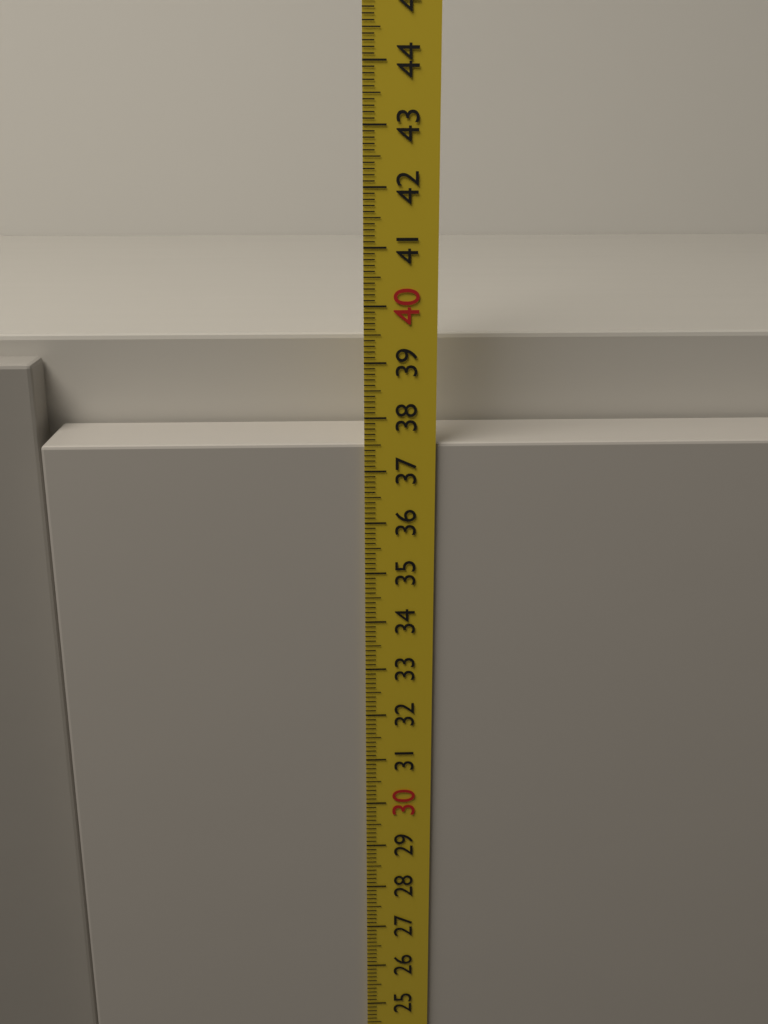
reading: 37.5 cm
